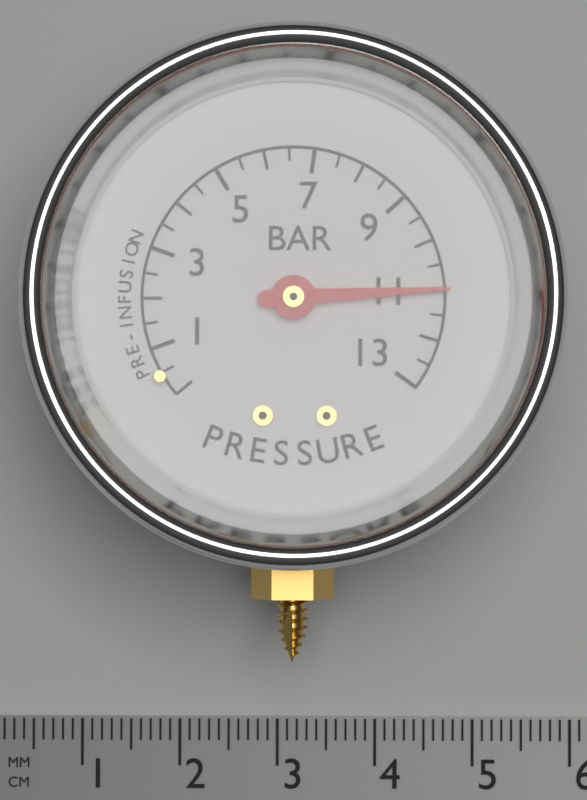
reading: 11.0 bar
